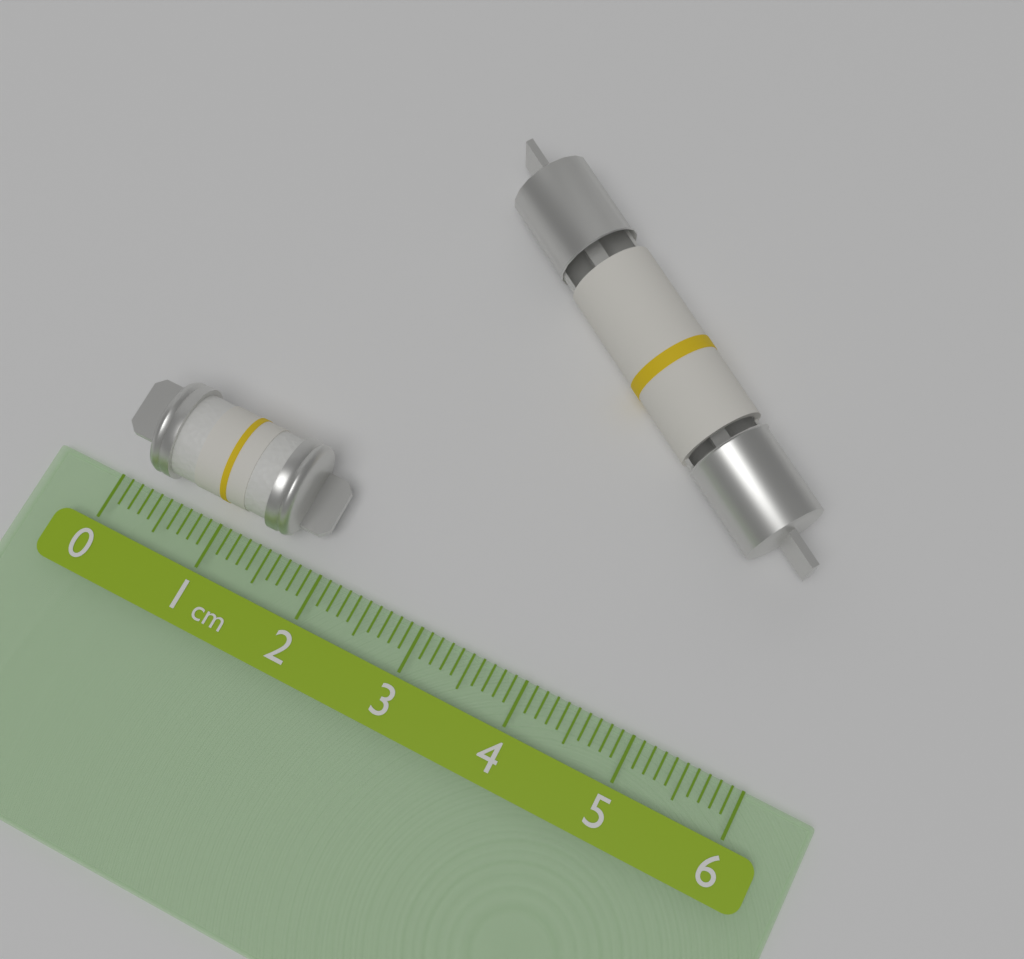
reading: 1.9 cm
